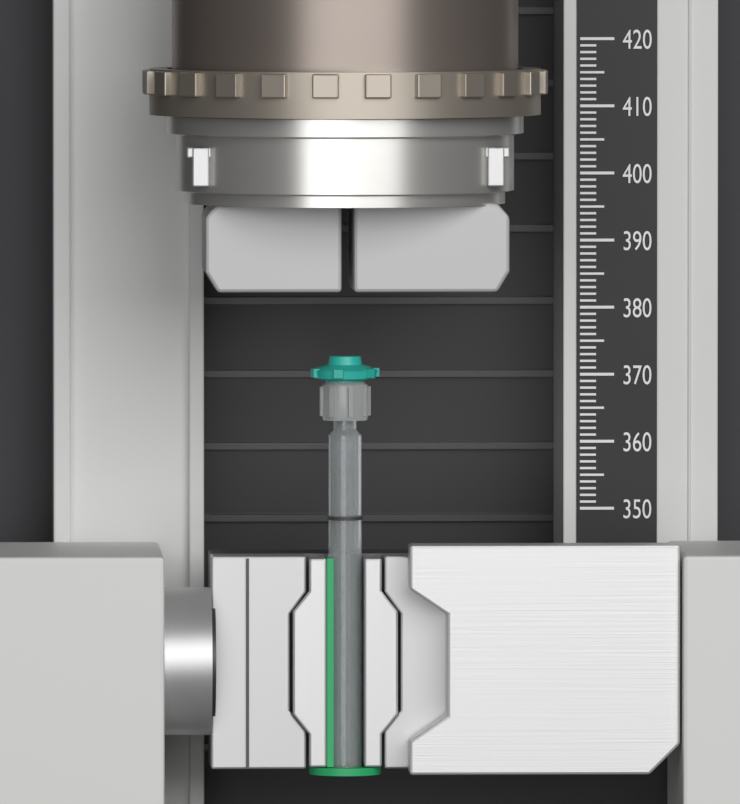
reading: 374 (no unit)
